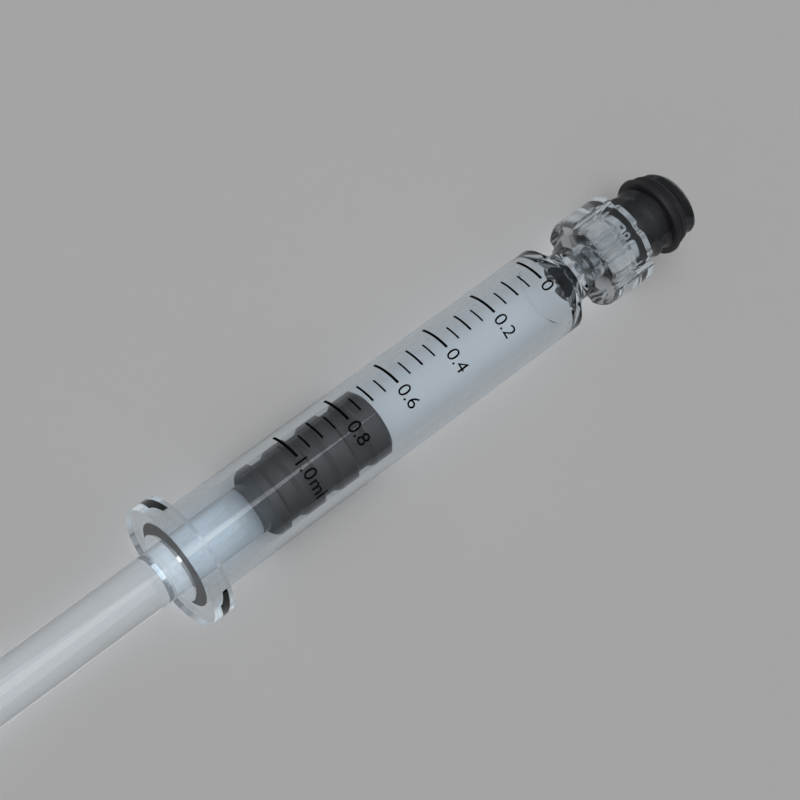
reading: 0.70 ml
